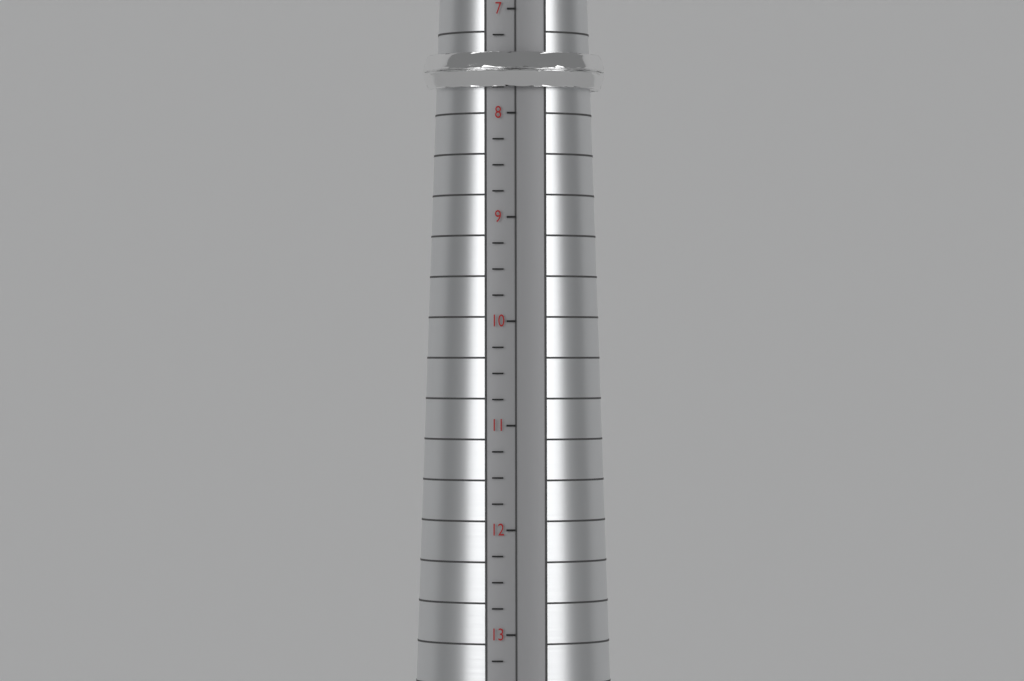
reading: 7.75 (no unit)
